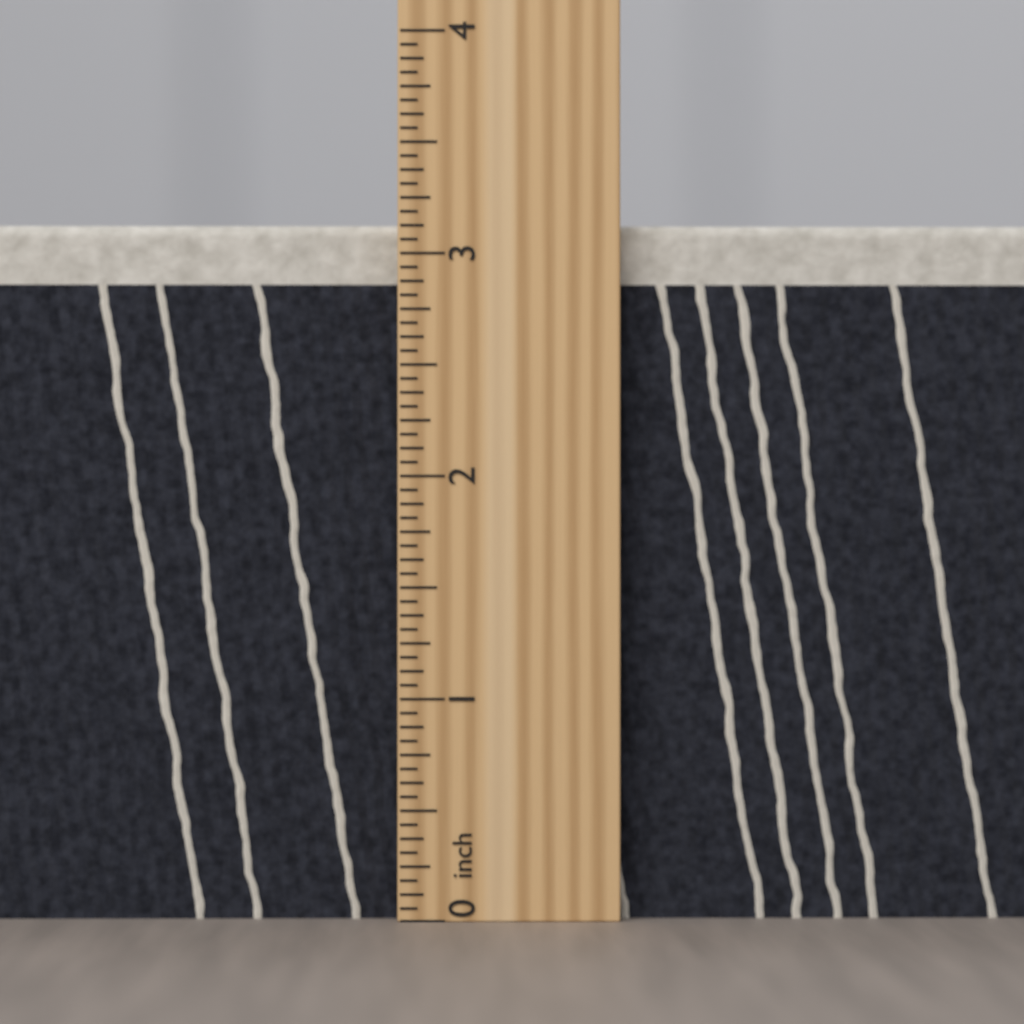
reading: 3.1875 inch
